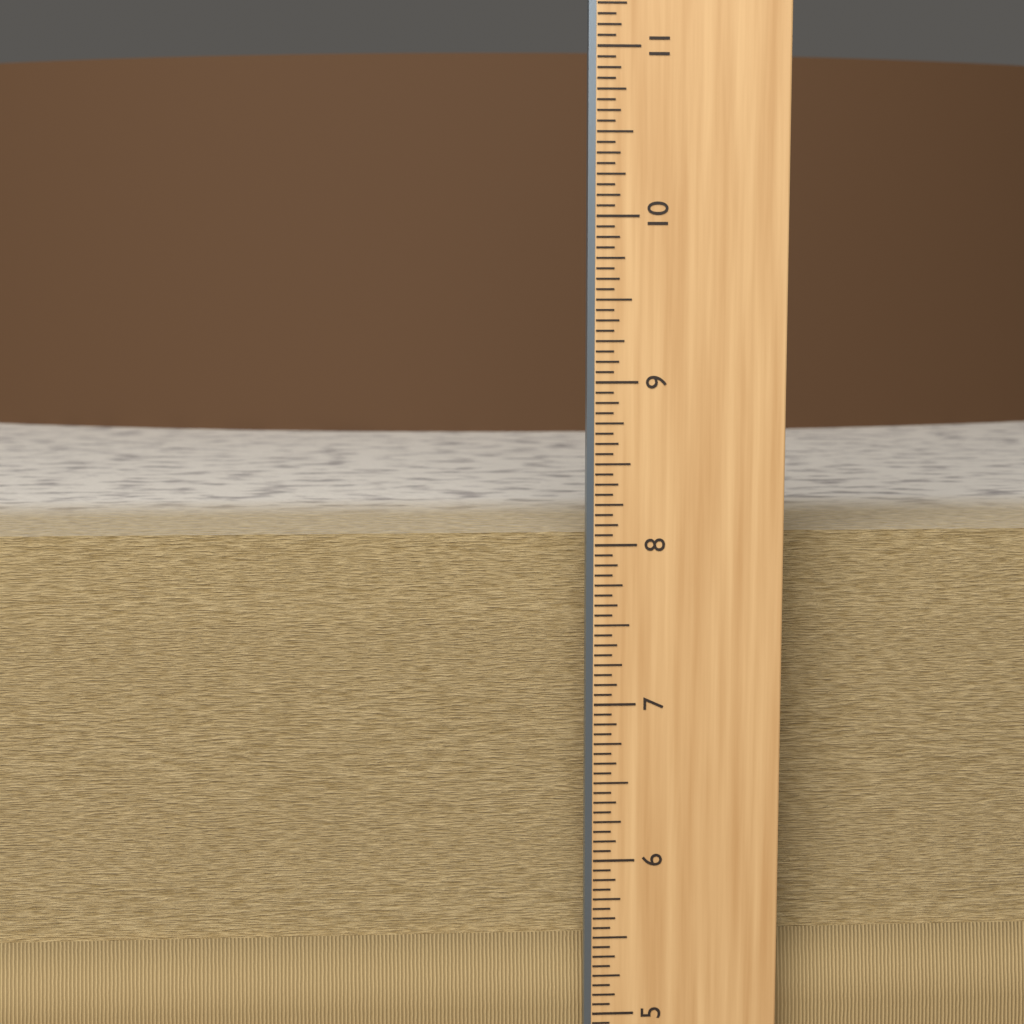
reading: 8.0000 in
